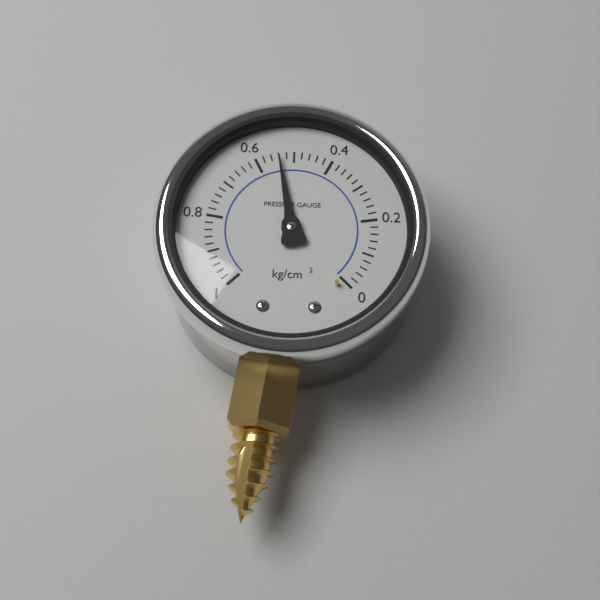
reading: 0.54 kg/cm²
